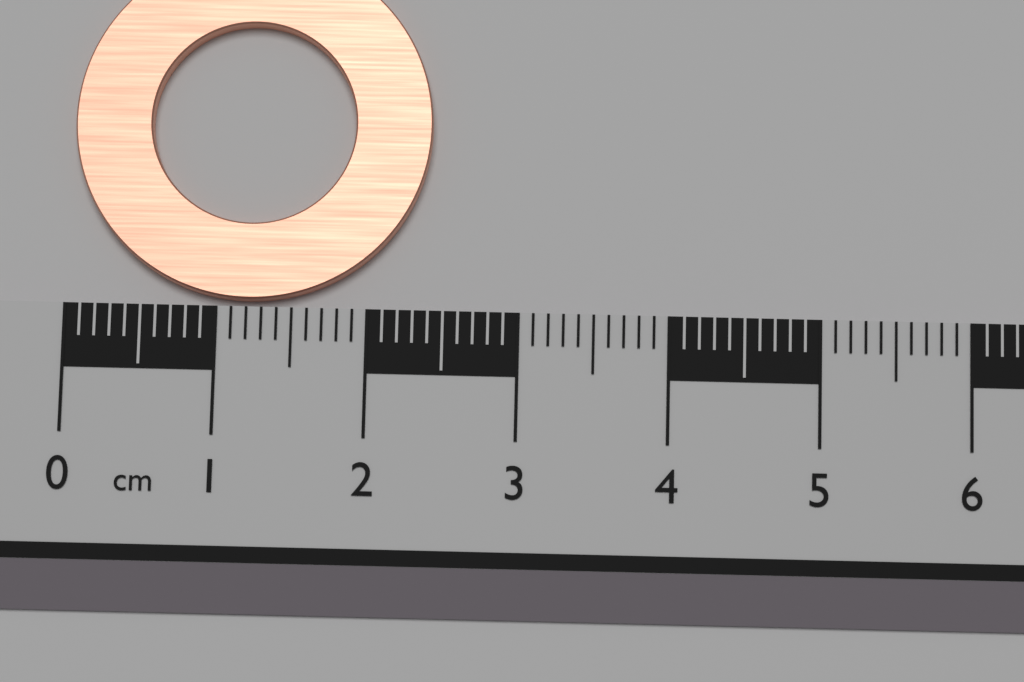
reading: 2.4 cm
